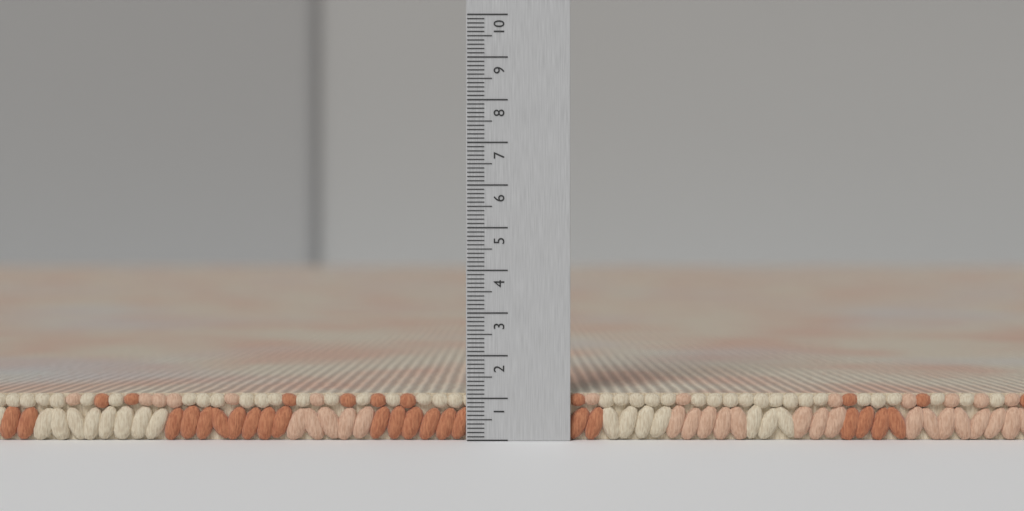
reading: 1.1 (no unit)
